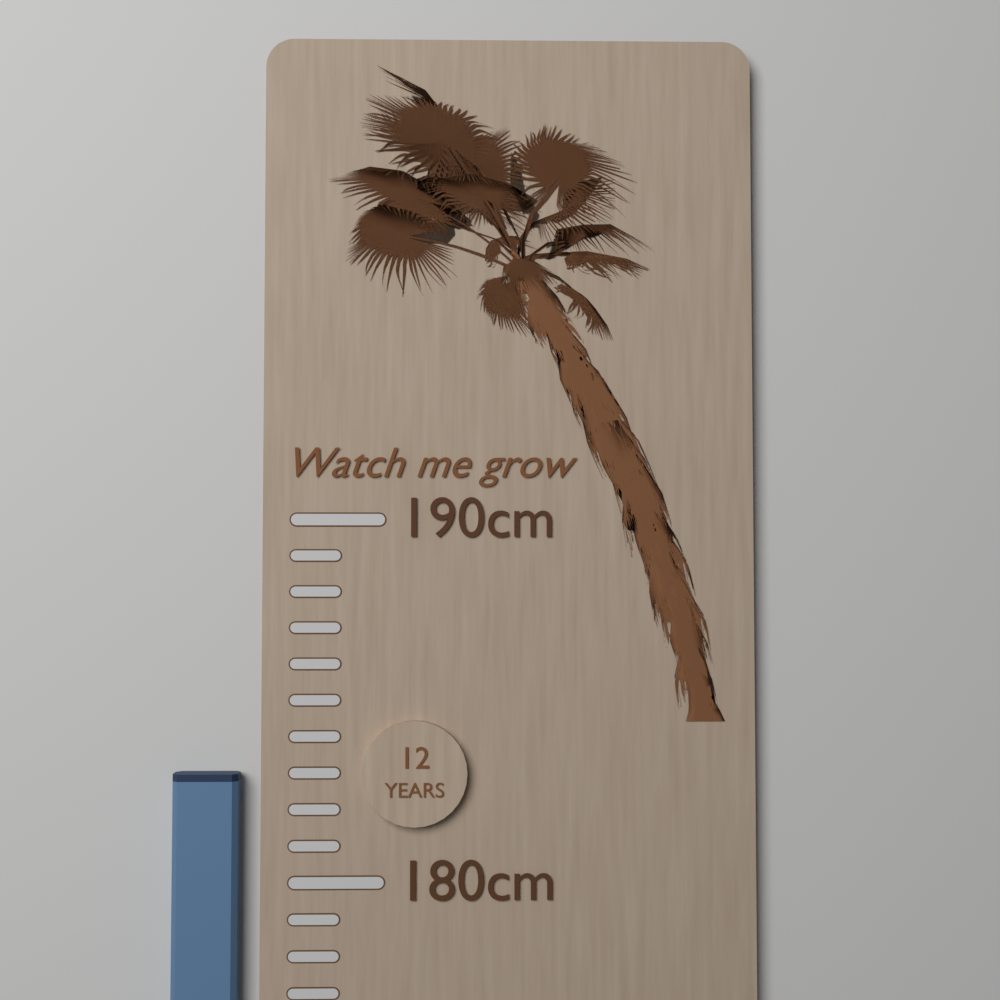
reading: 183 cm
